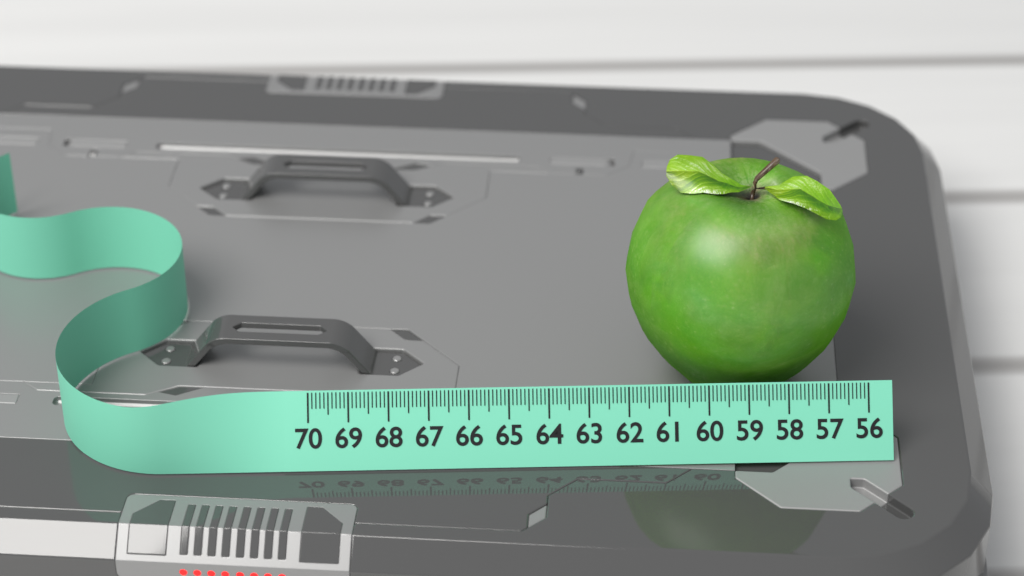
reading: 61.9 (no unit)
